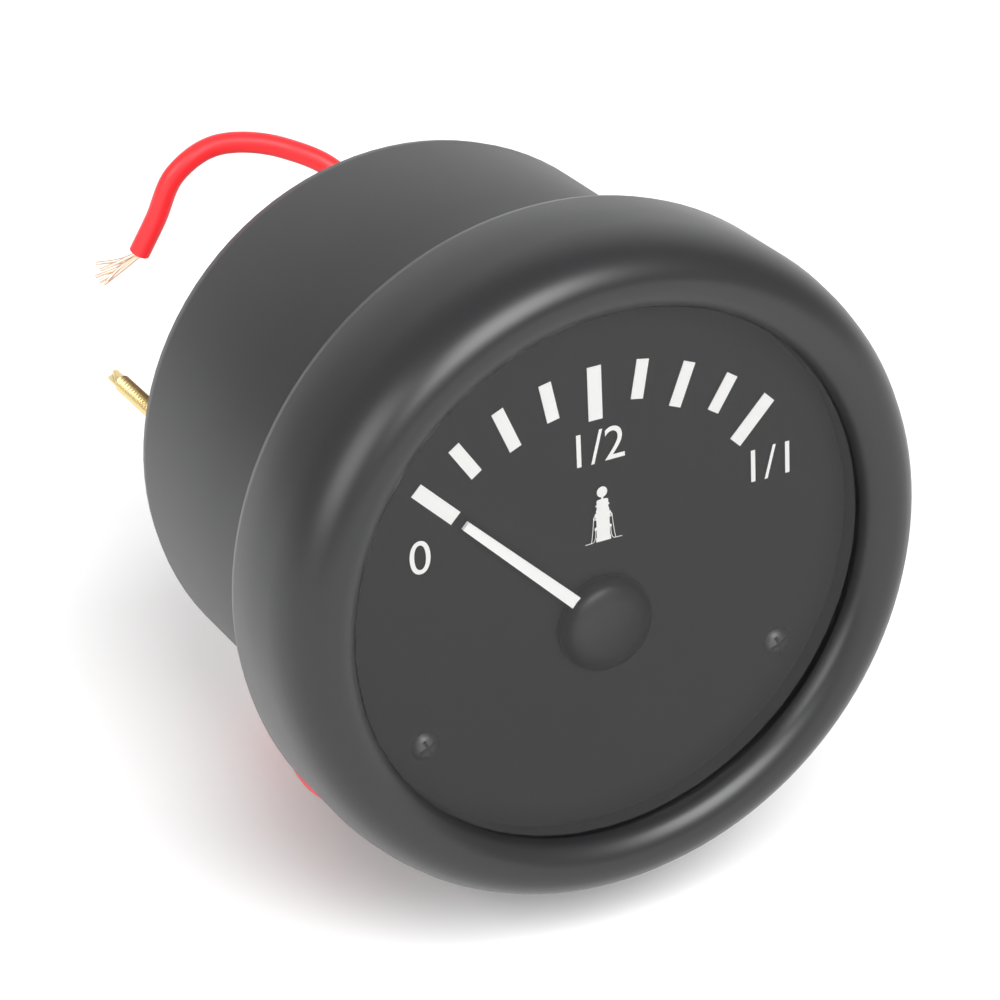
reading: 0.000 (no unit)
